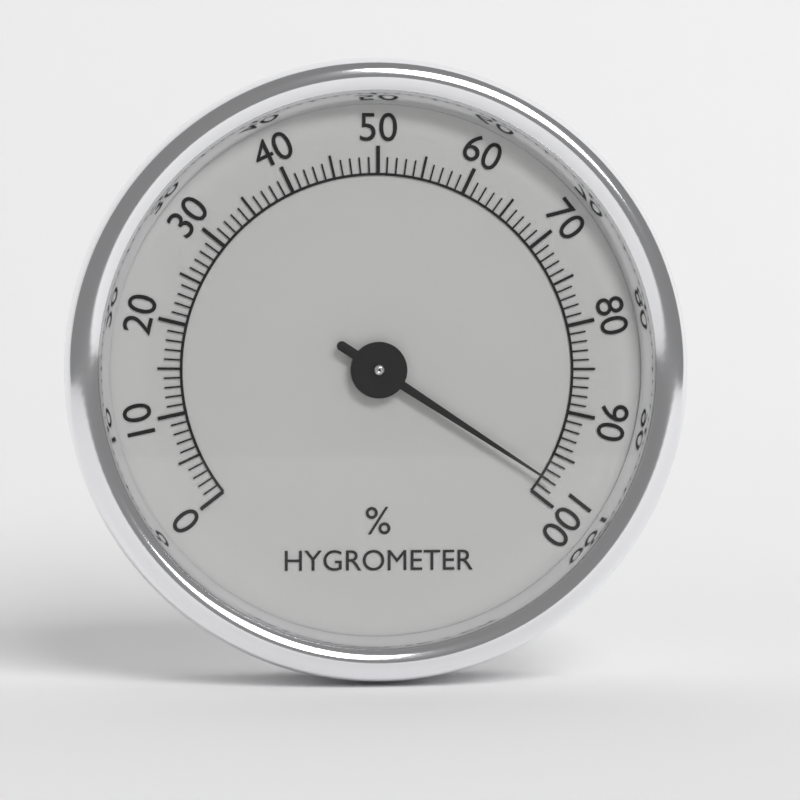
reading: 98 %
